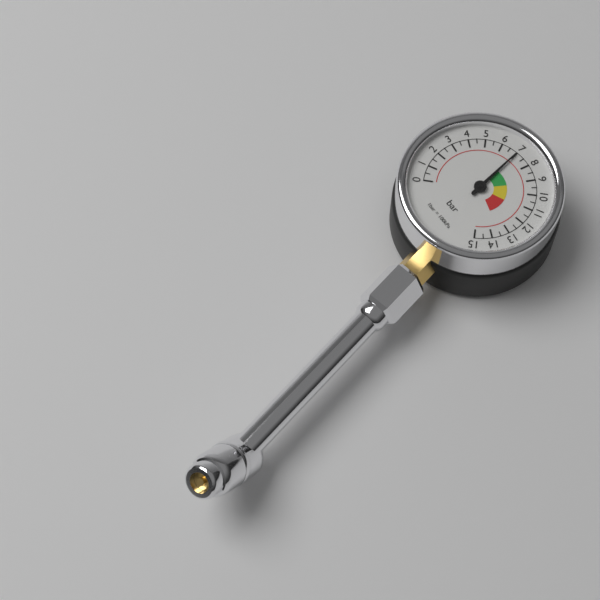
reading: 7.0 bar
